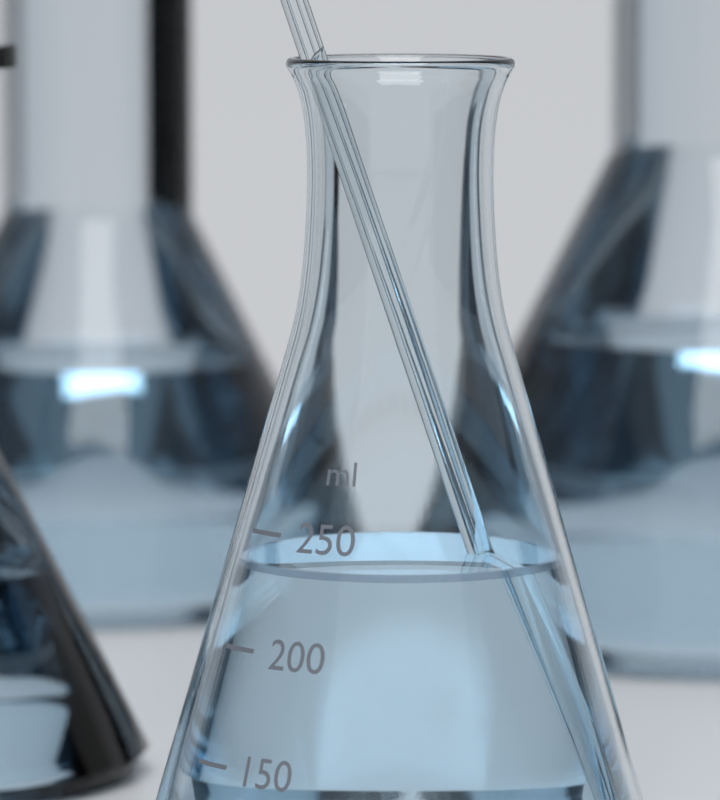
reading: 235 ml
